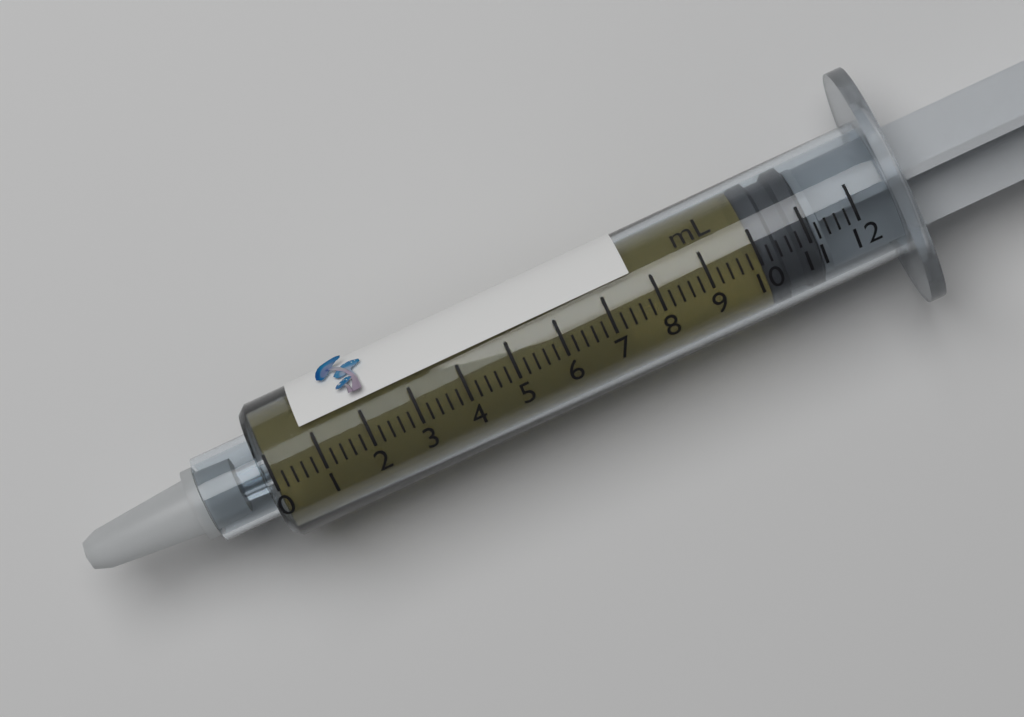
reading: 10.0 mL
